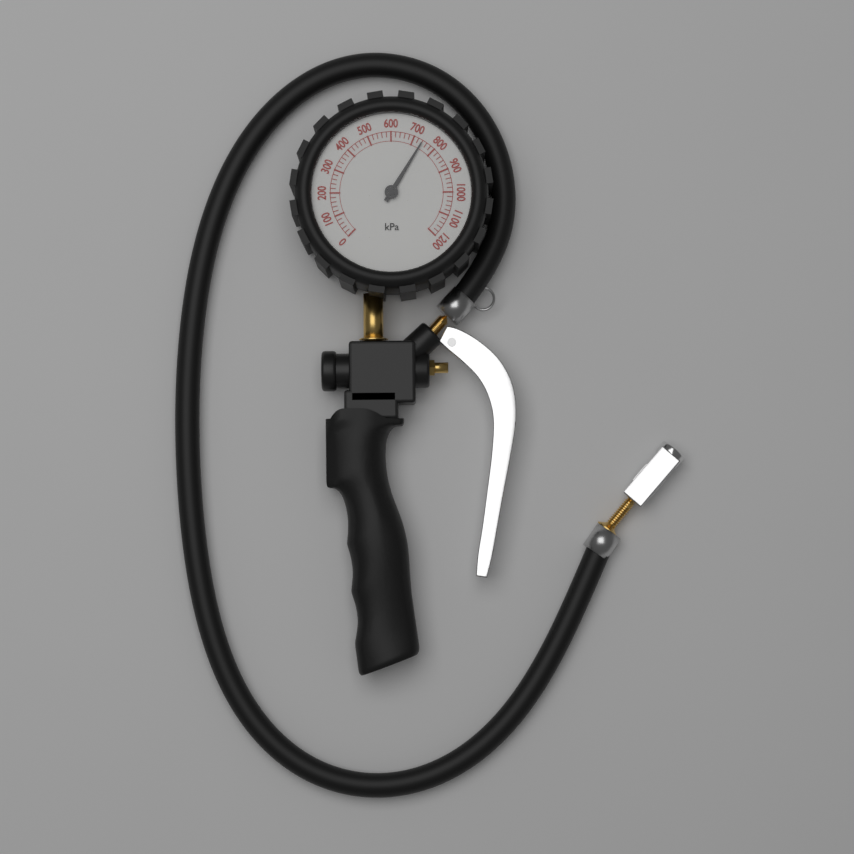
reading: 740 kPa
